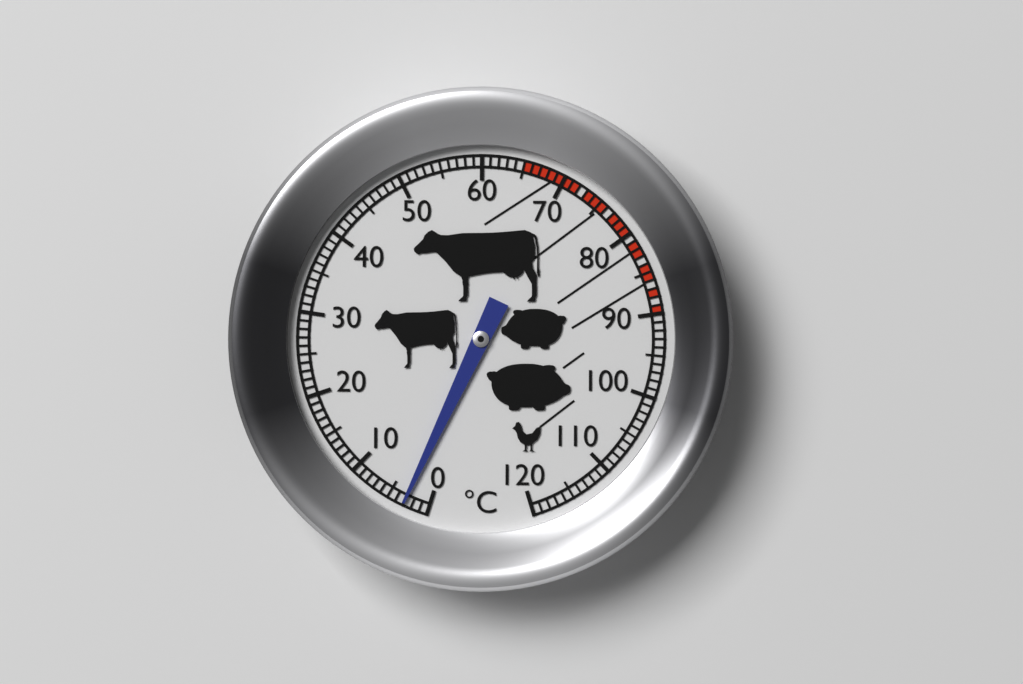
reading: 3 °C
